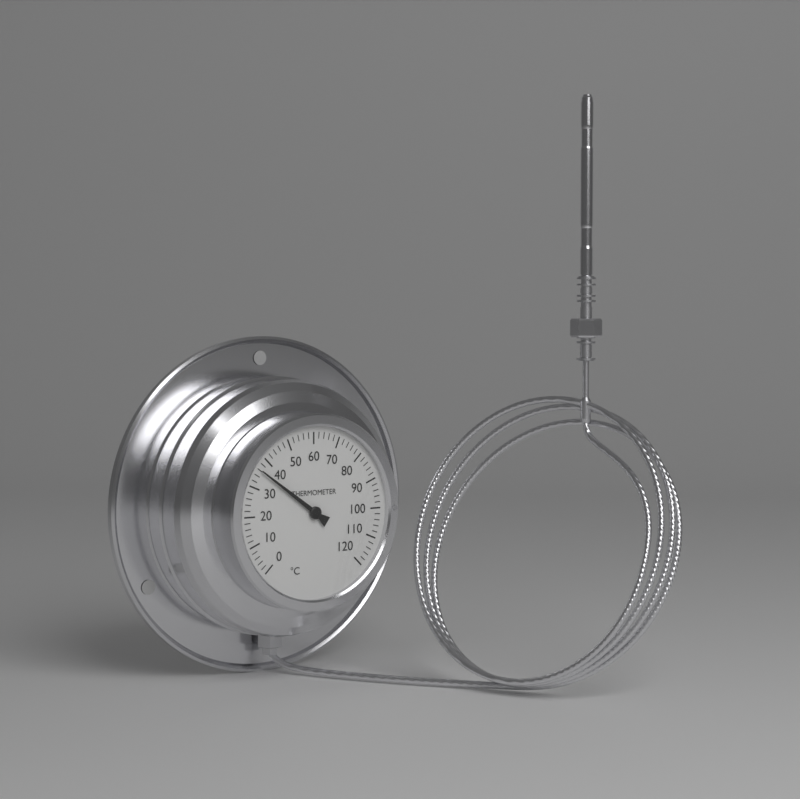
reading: 36 °C
